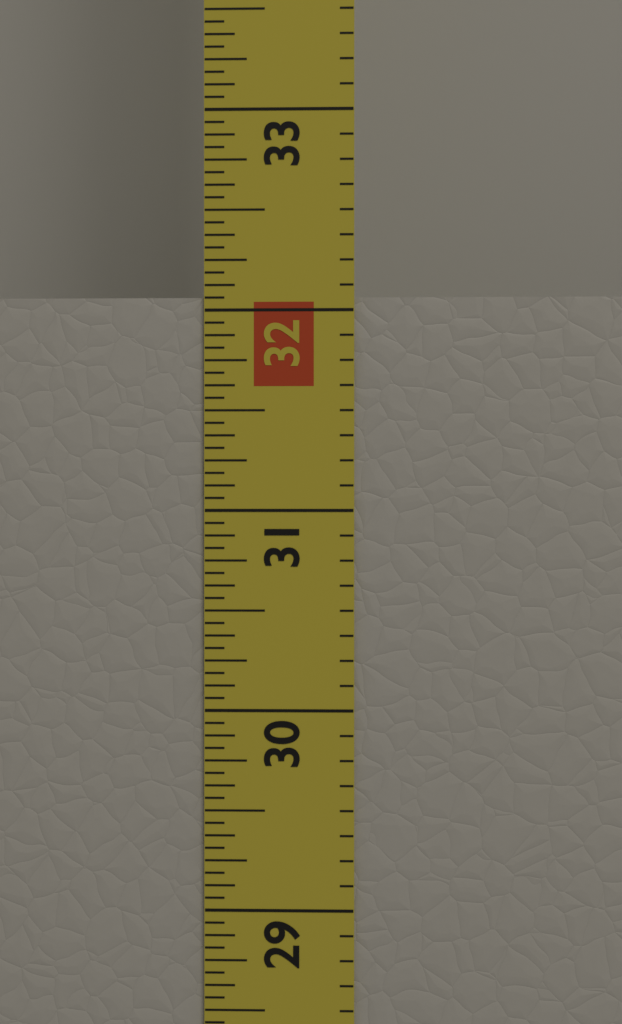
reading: 32.0625 in
